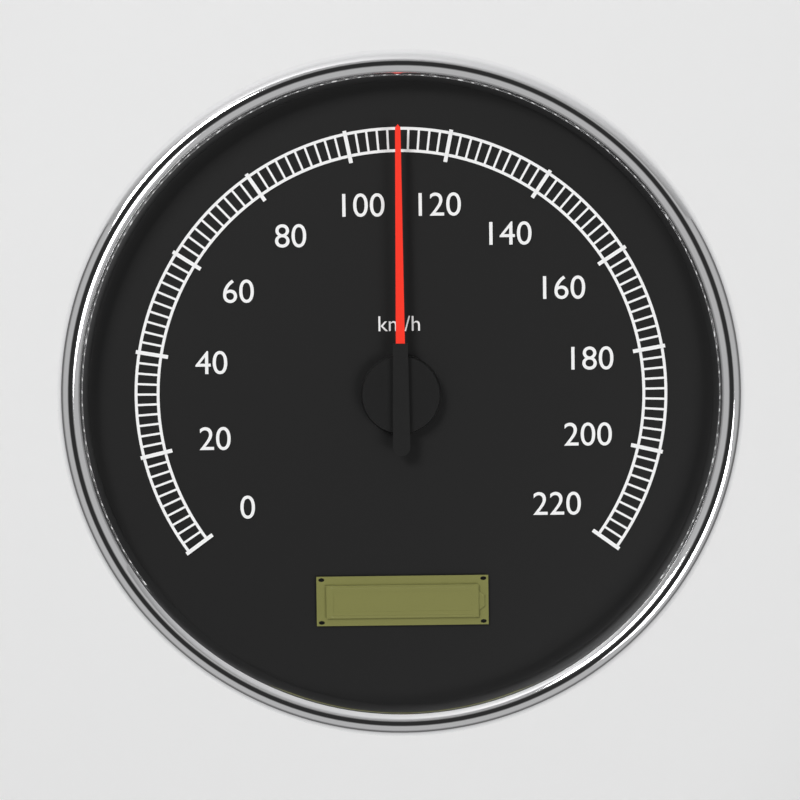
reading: 110 km/h
